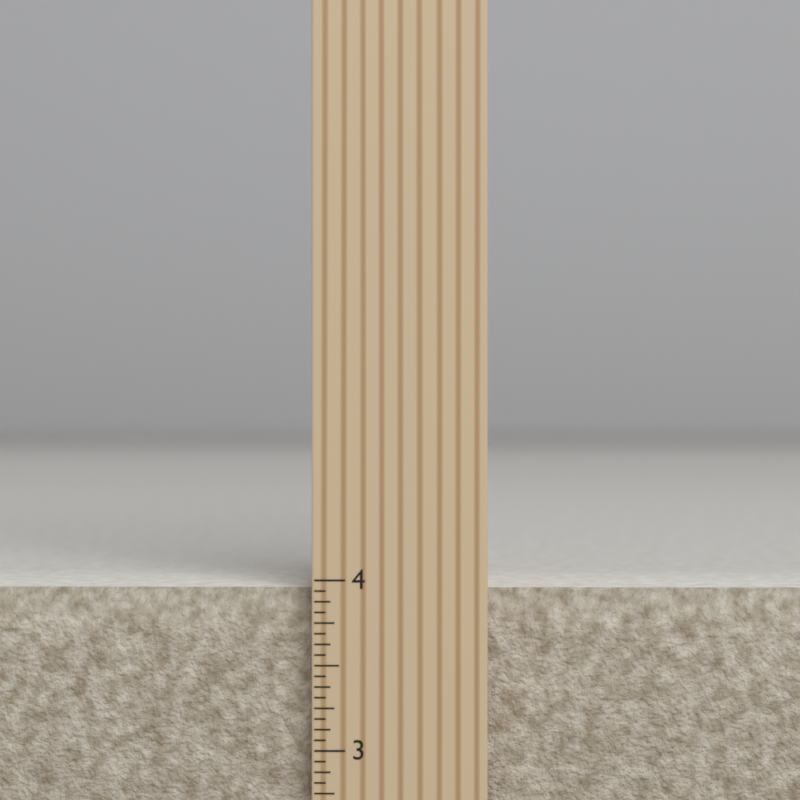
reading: 3.9375 inch
